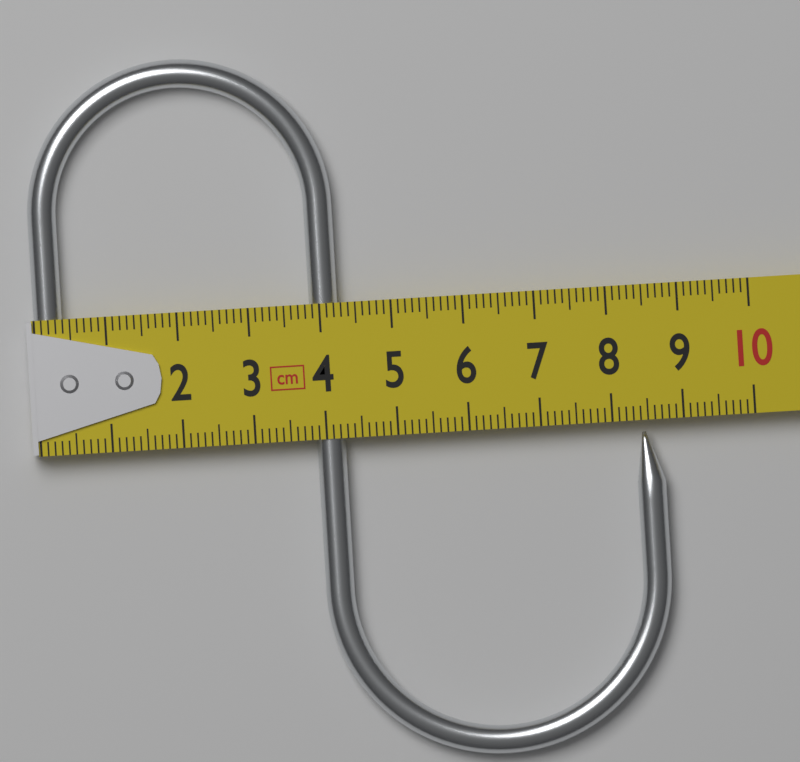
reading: 8.7 cm
